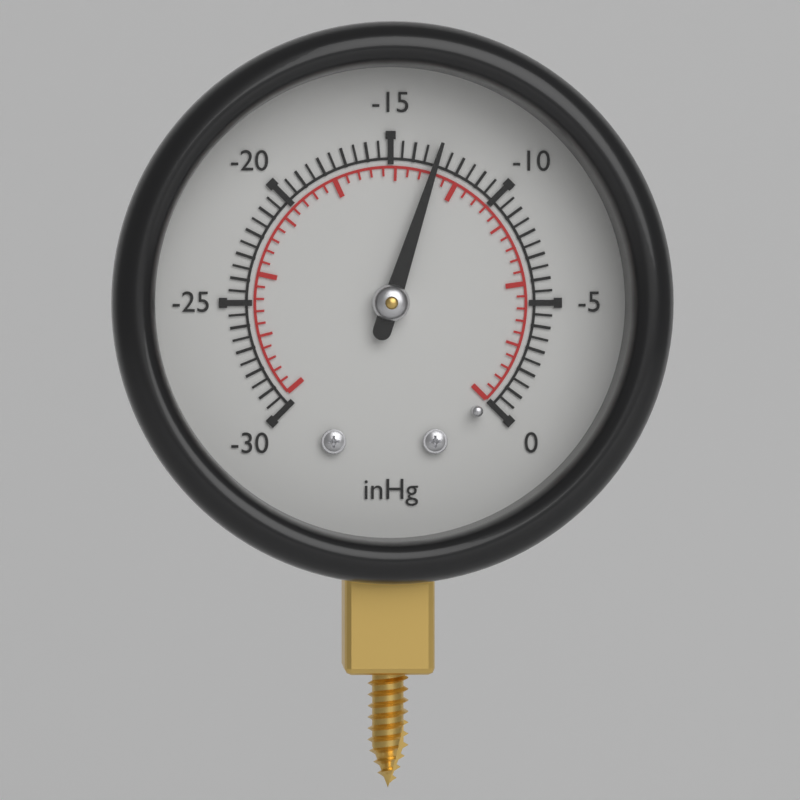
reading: -13.0 inHg
